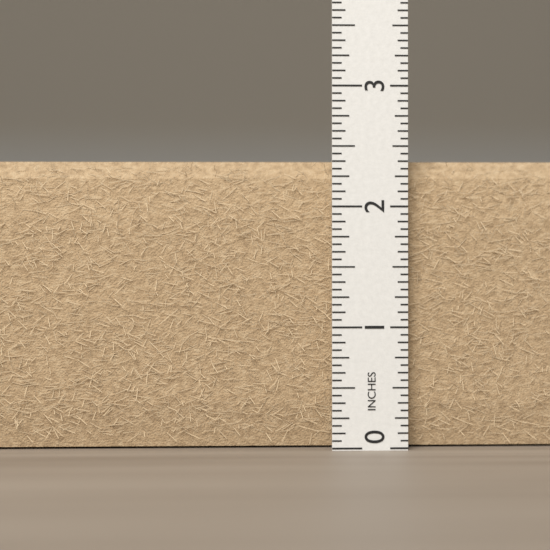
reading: 2.3750 in
